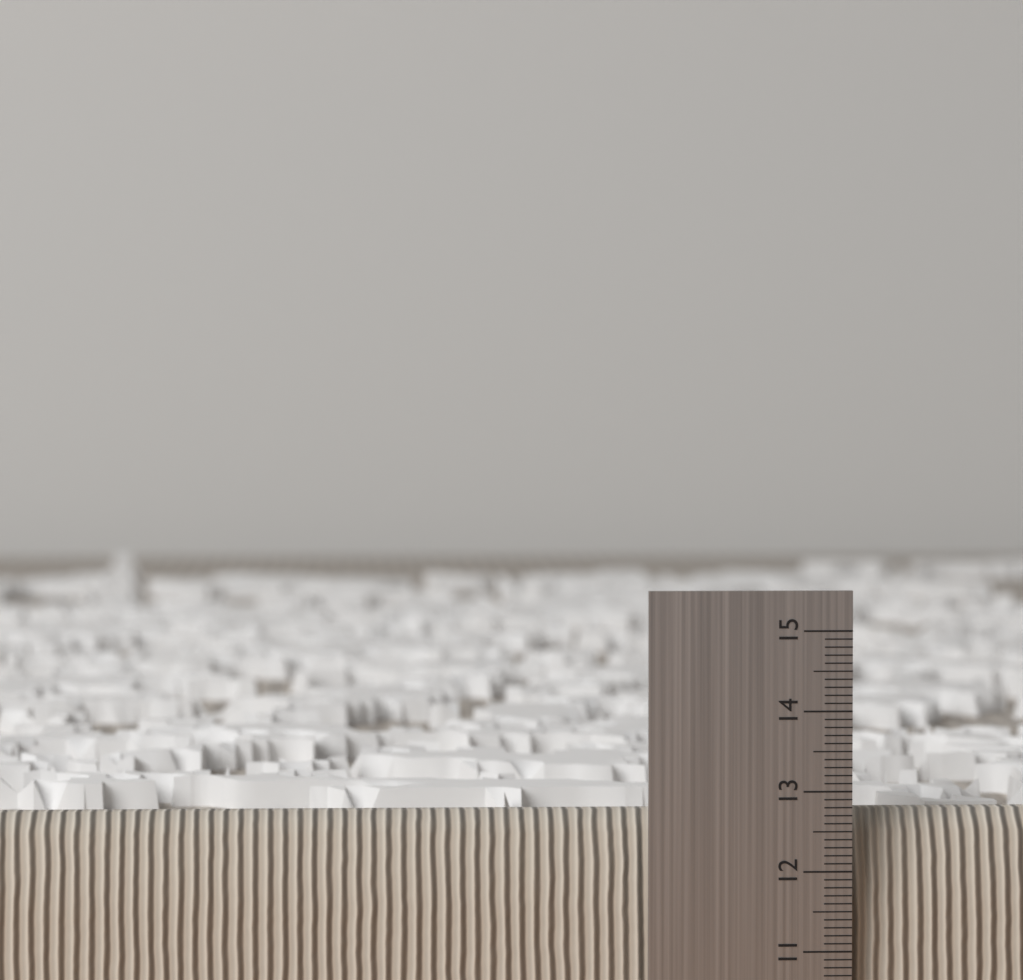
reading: 12.7 (no unit)
